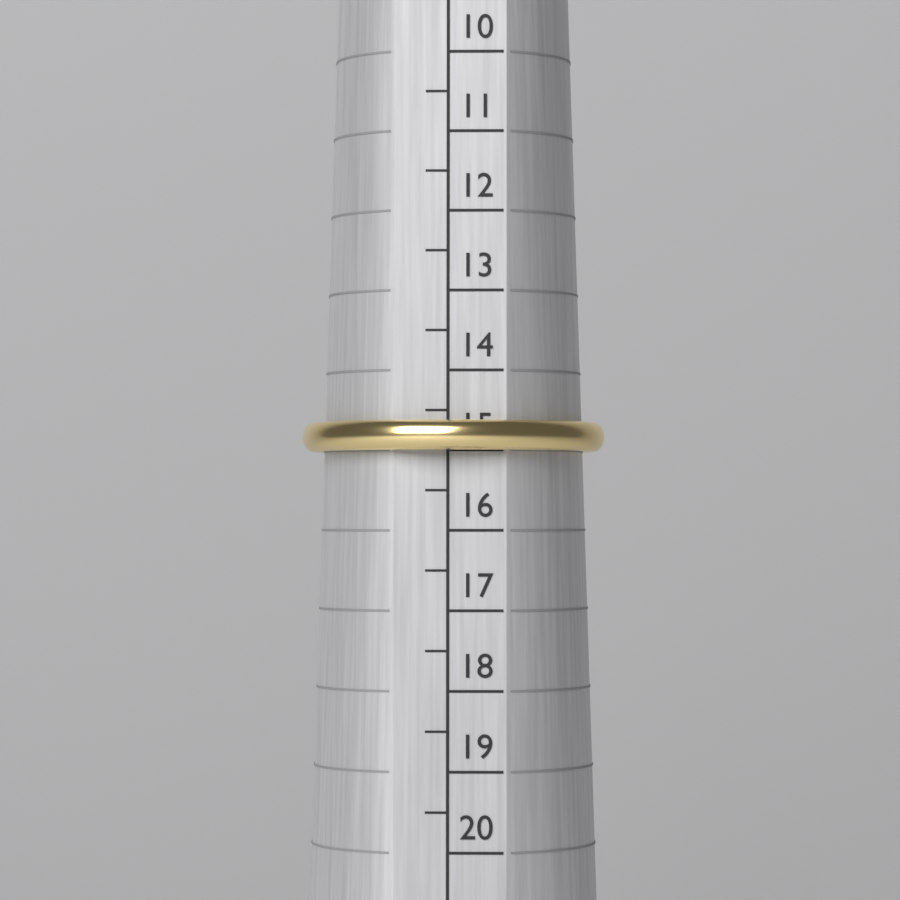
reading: 15.0 (no unit)
